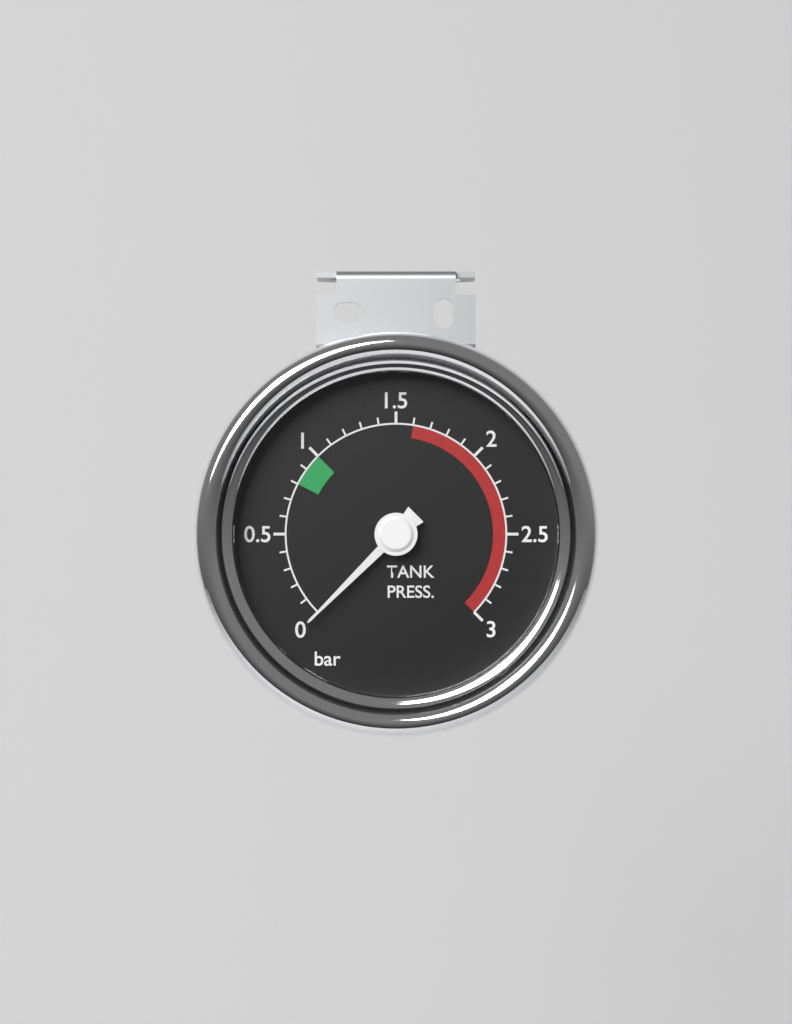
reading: 0.0 bar
